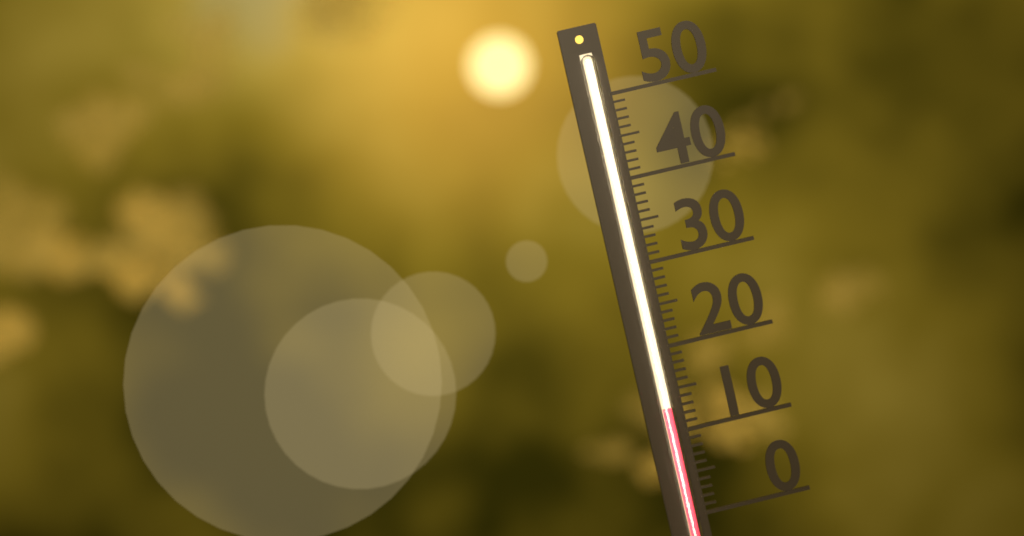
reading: 13 (no unit)
